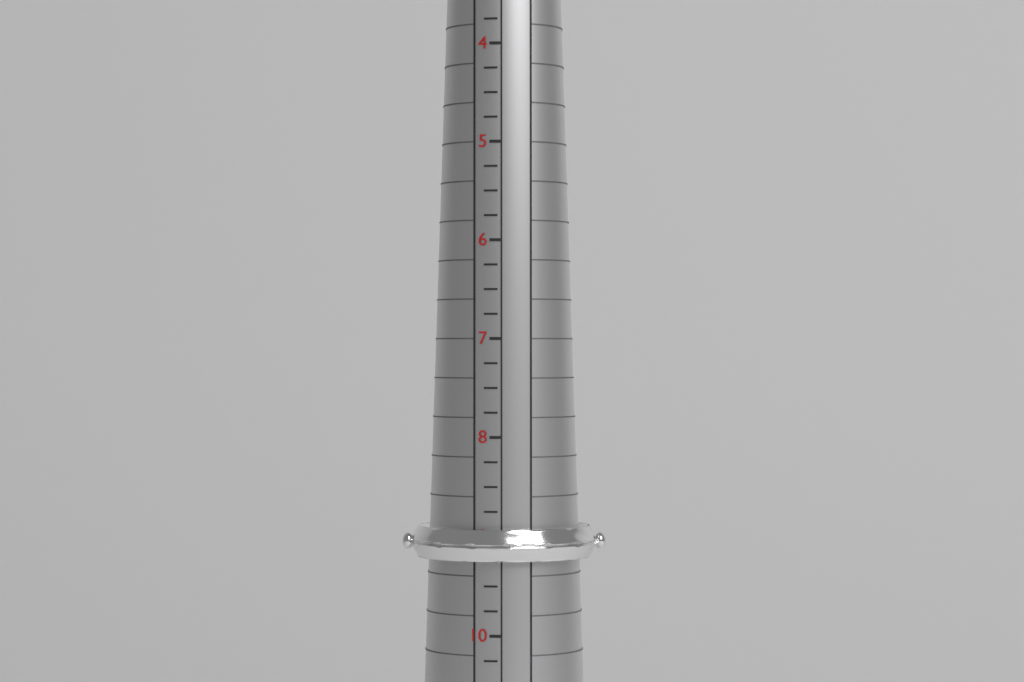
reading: 9.25 (no unit)
